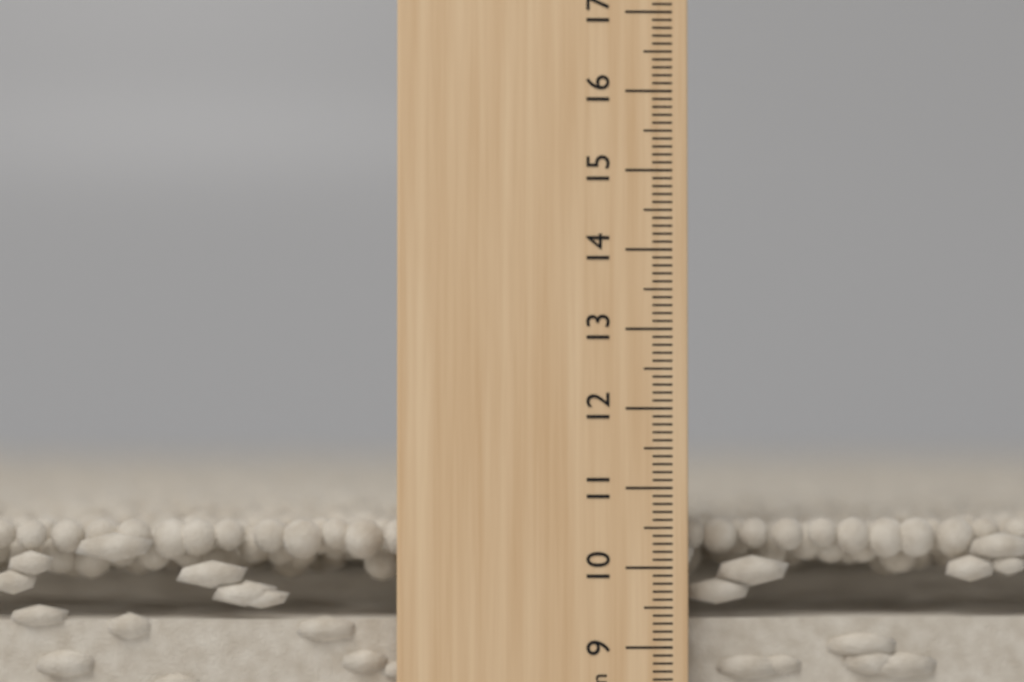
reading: 10.6 cm
